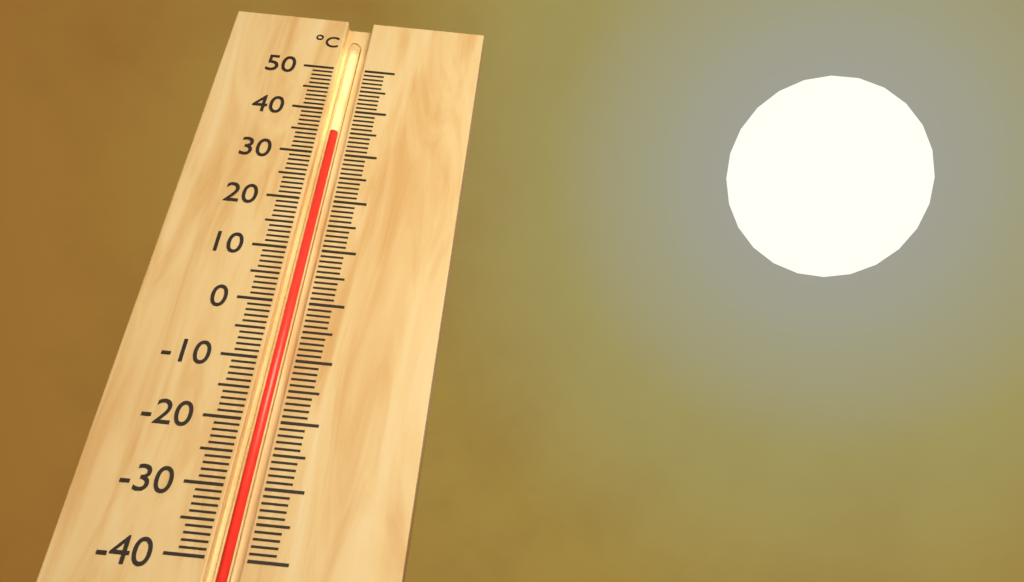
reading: 35 °C
